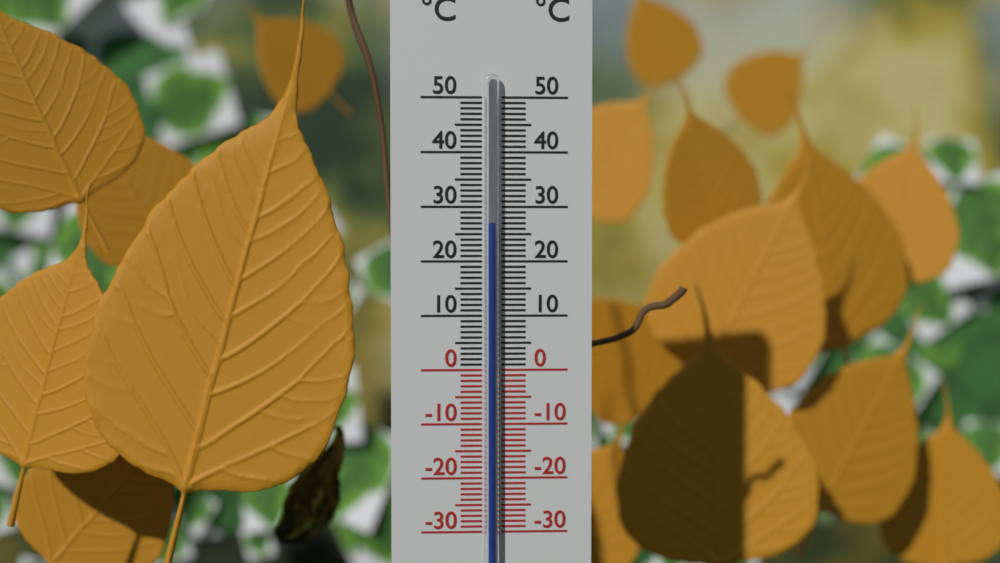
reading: 27 °C
